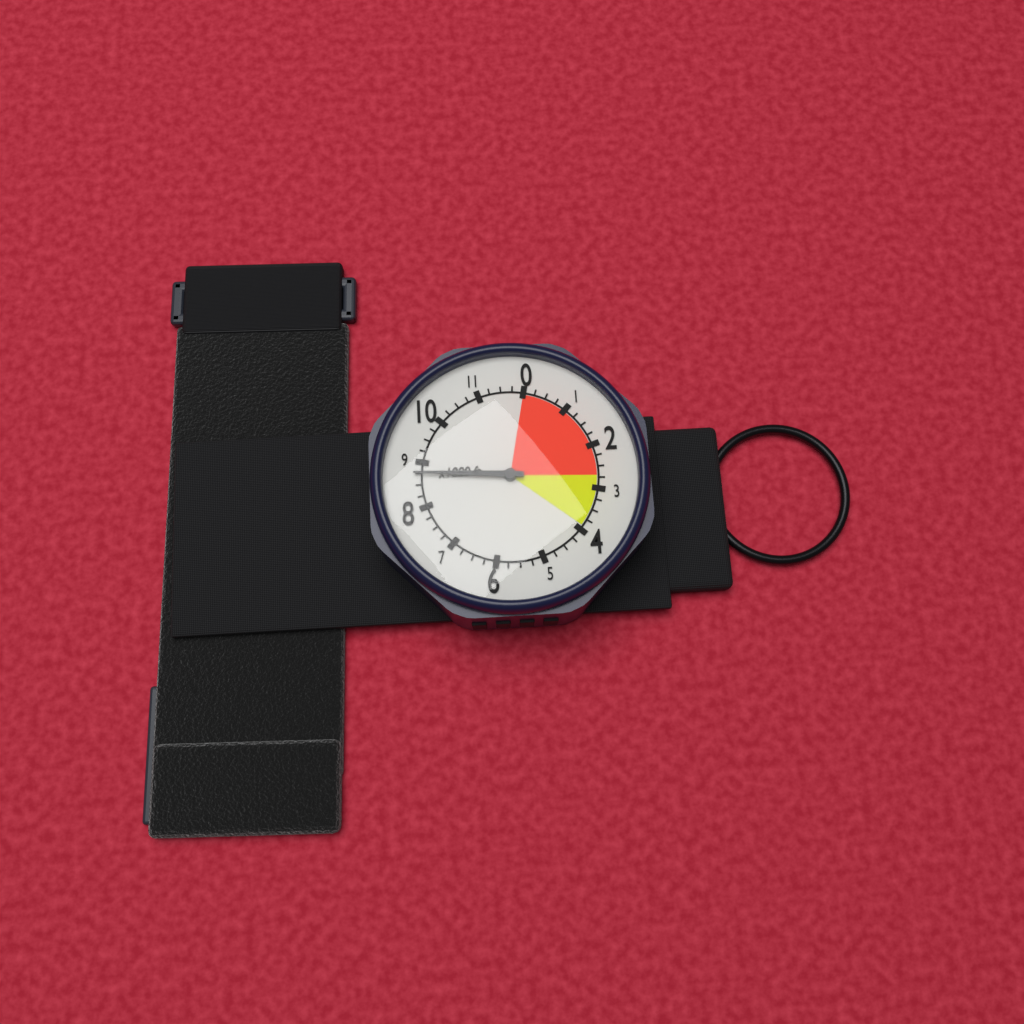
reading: 8750 ft
